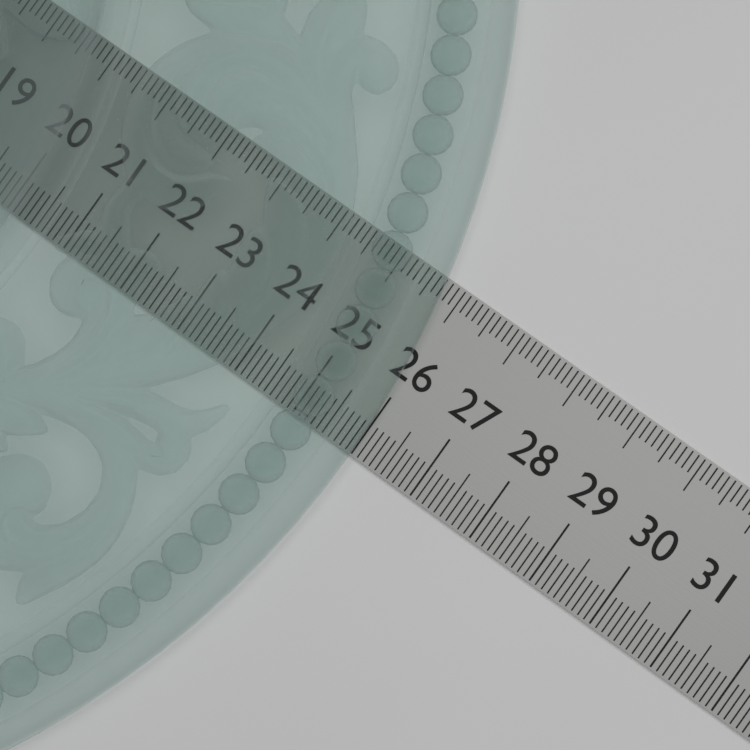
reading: 26.0 (no unit)
